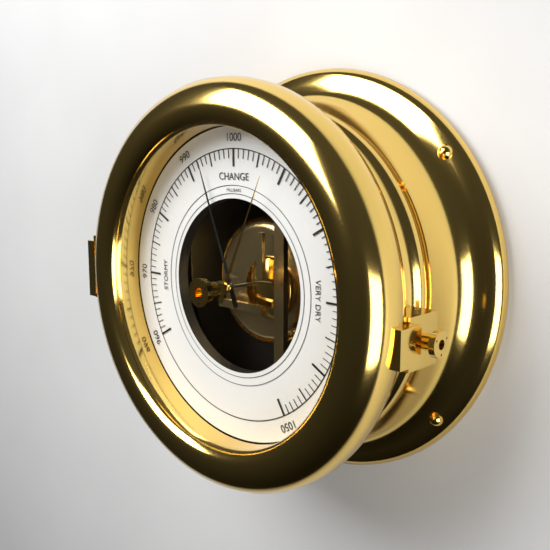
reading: 993 mbar
